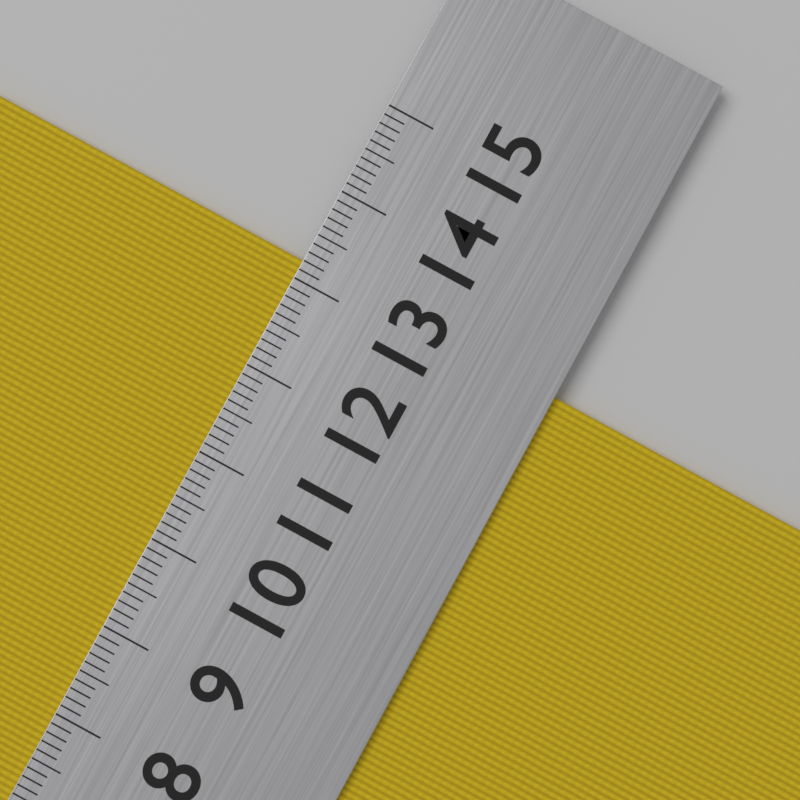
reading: 13.2 cm
